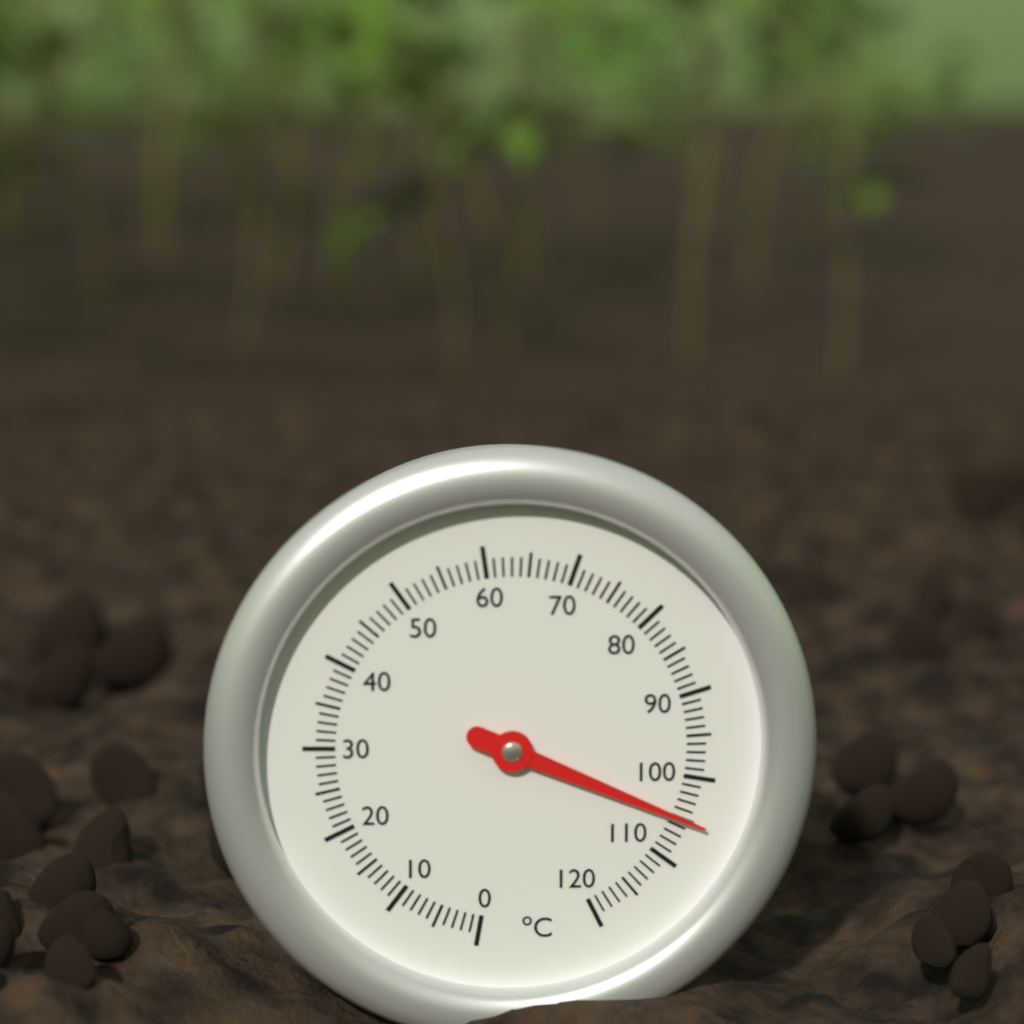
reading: 105 °C
